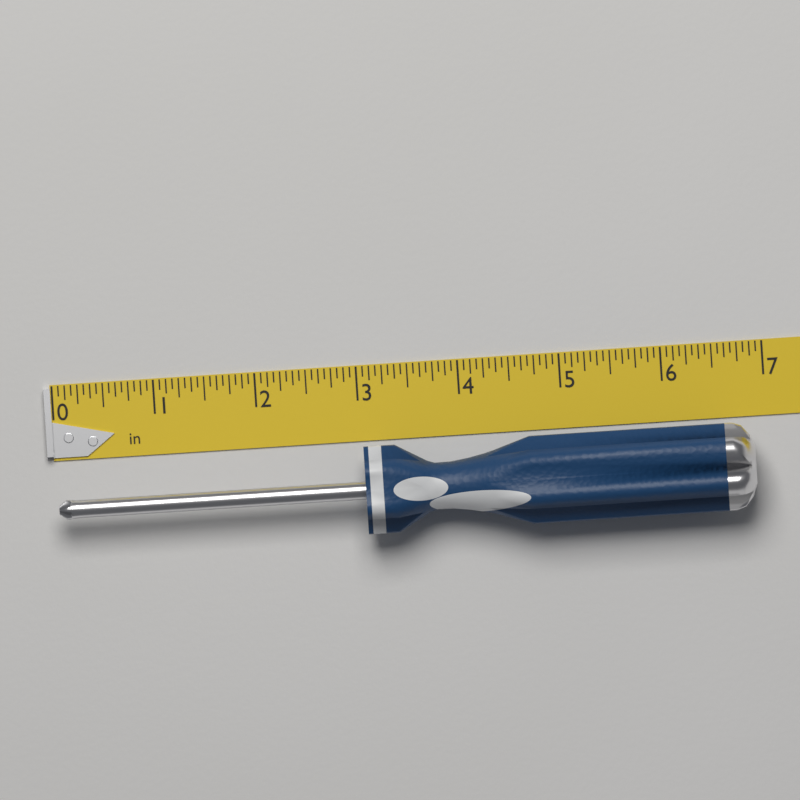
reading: 6.8750 in
